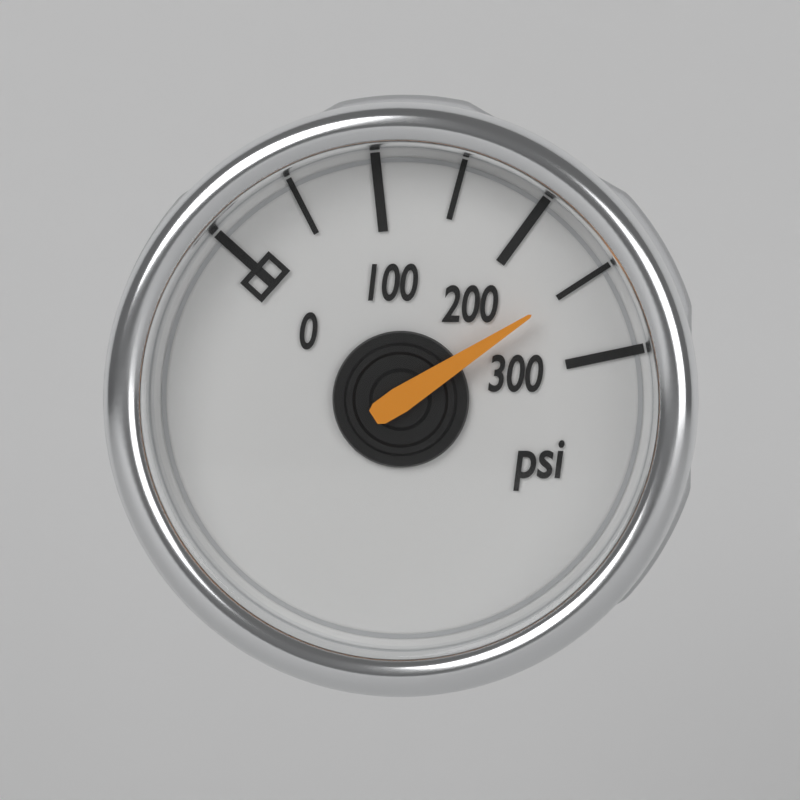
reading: 250 psi
